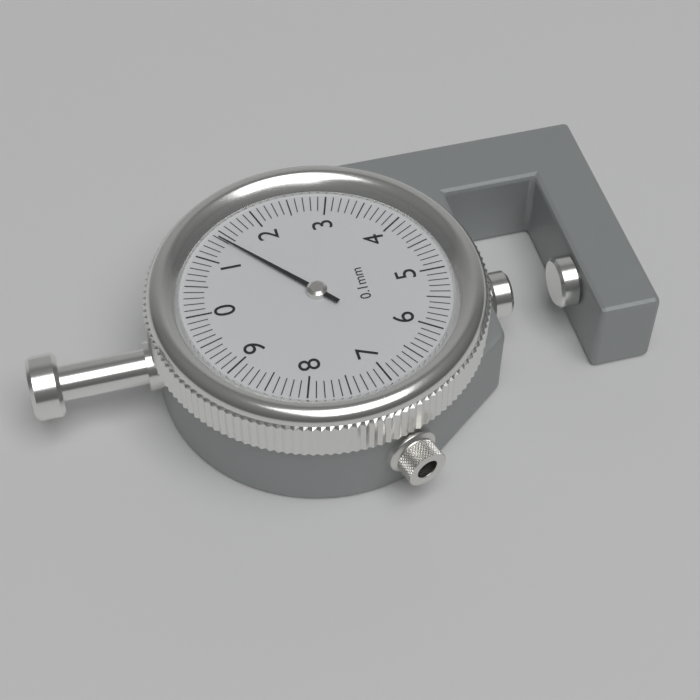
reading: 1.4 mm
